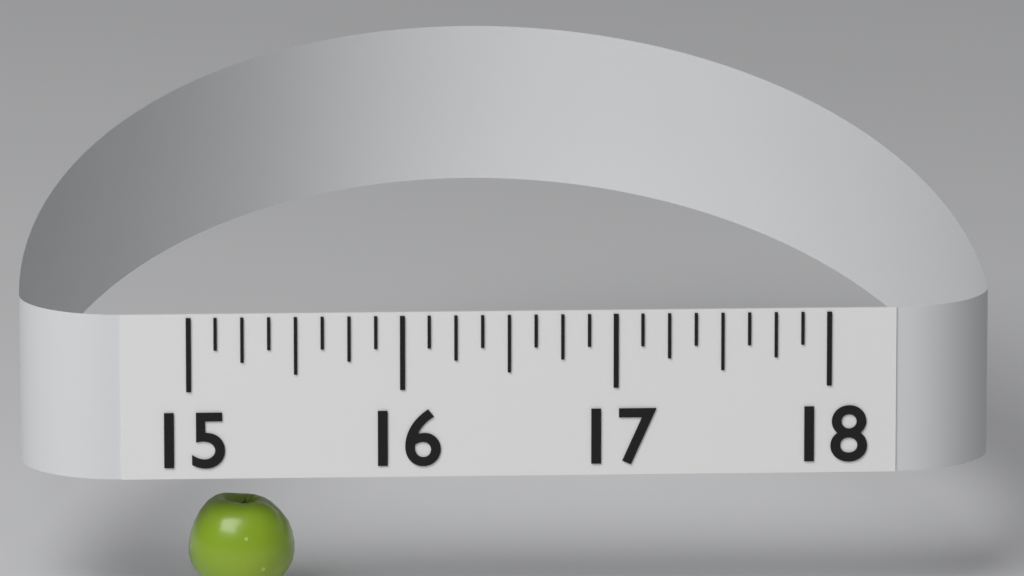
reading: 15.500 (no unit)
